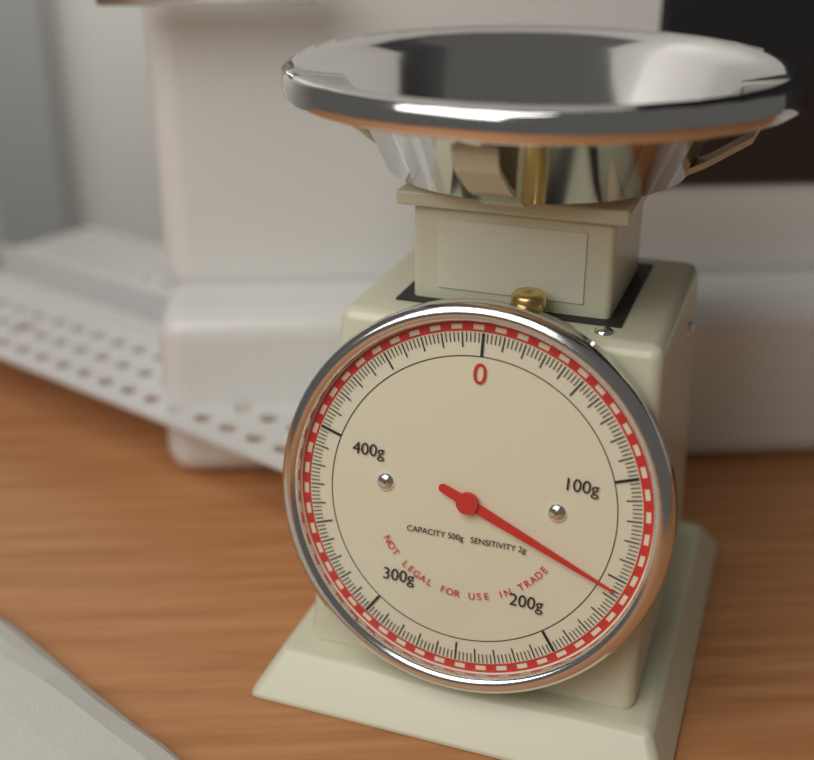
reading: 156 g
